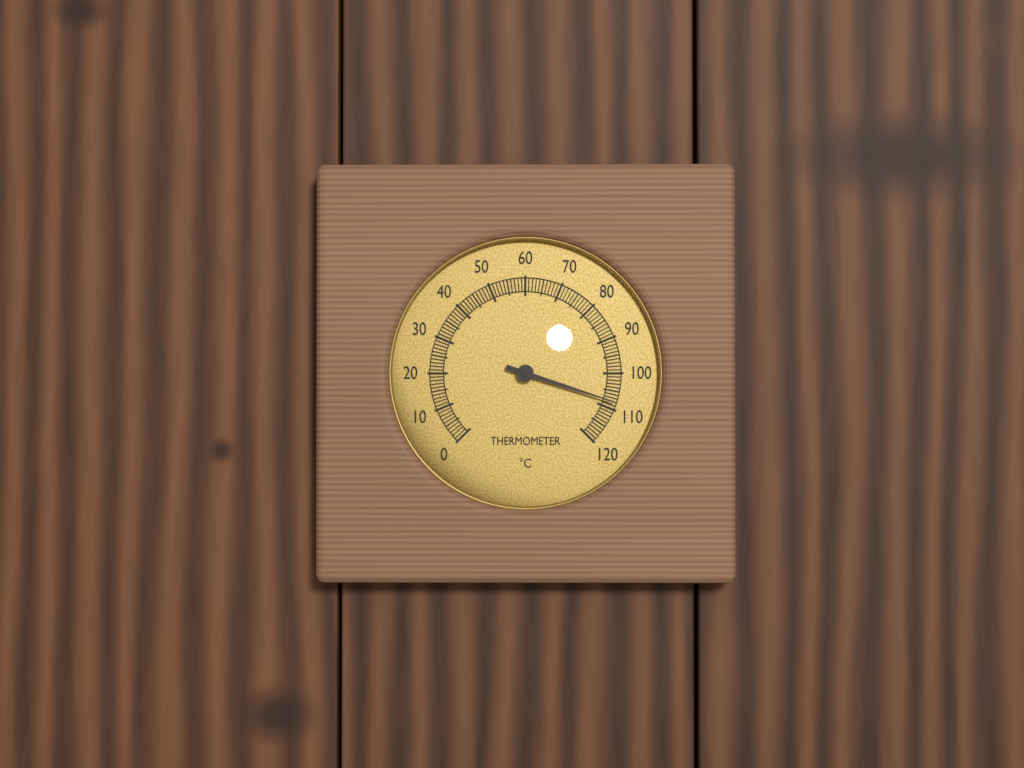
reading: 108 °C
